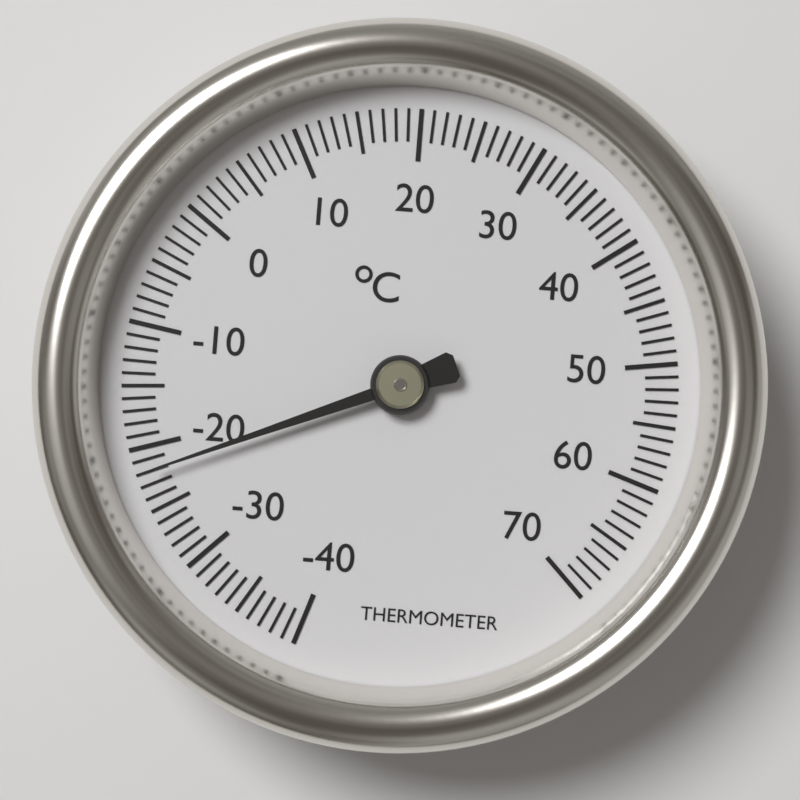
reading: -22 °C
